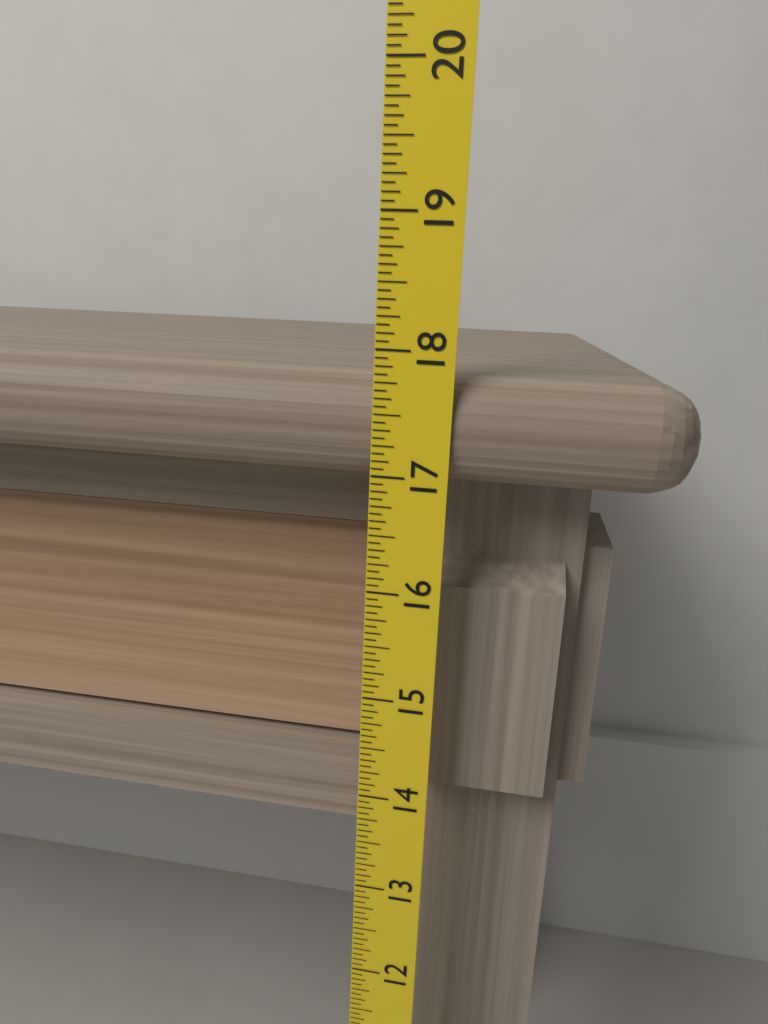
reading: 17.8125 (no unit)
